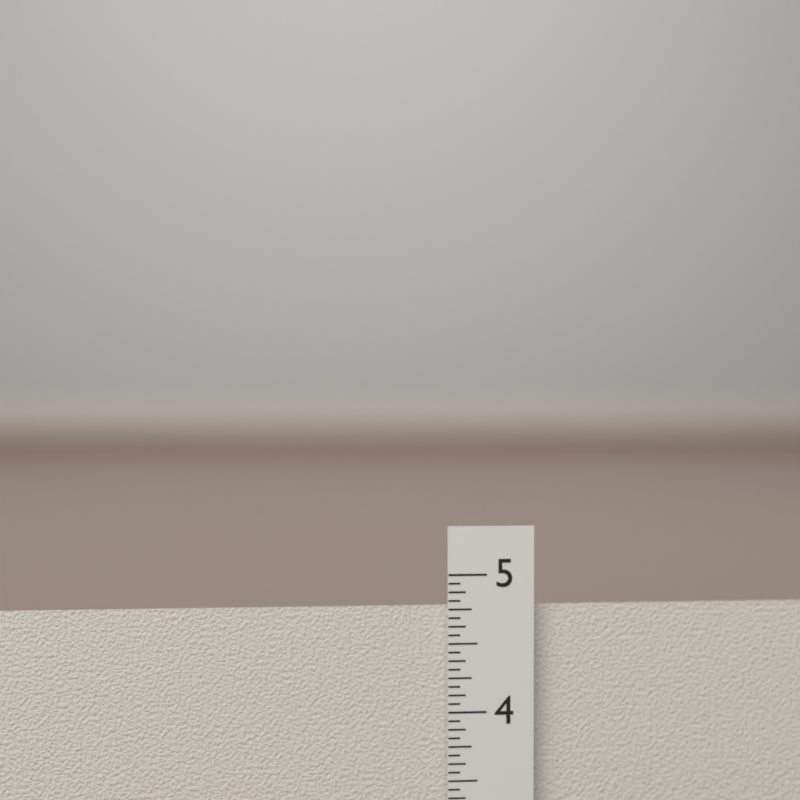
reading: 4.7500 in
